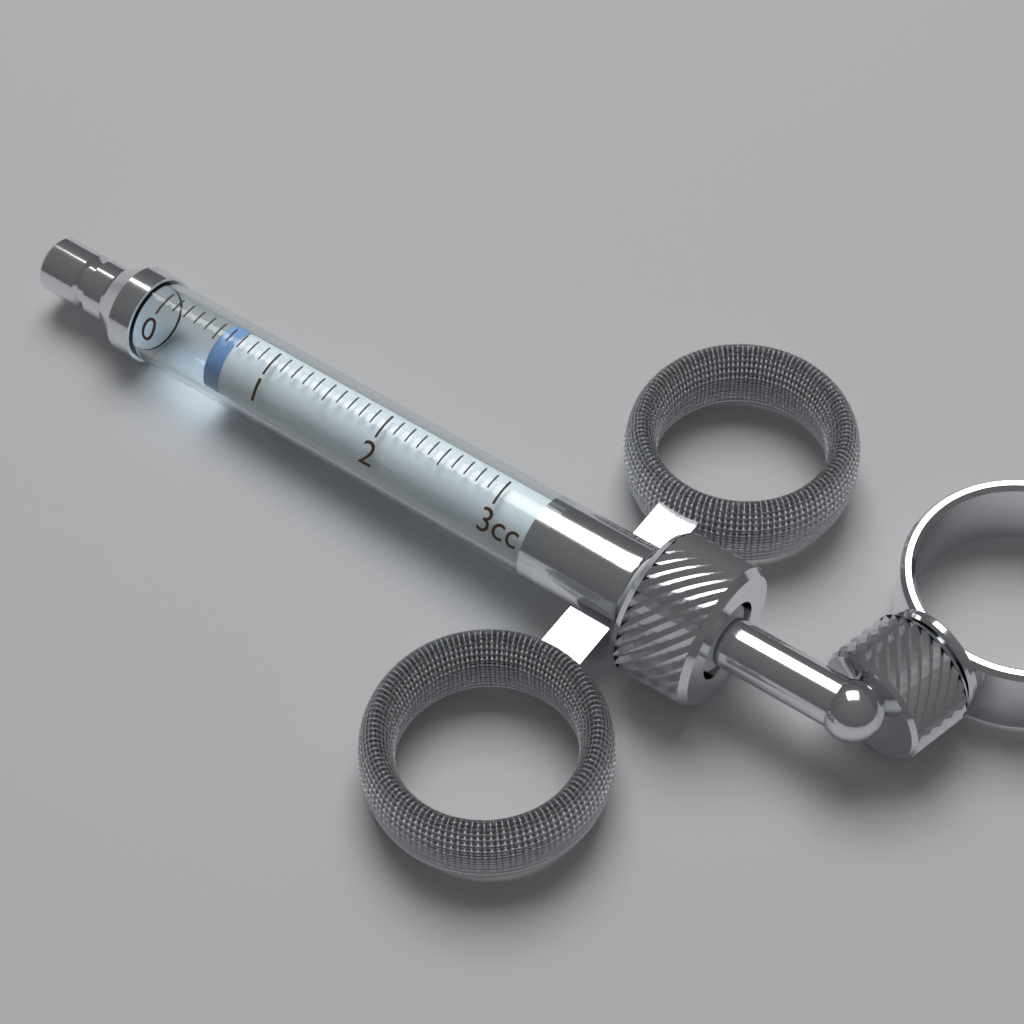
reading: 0.5 cc
